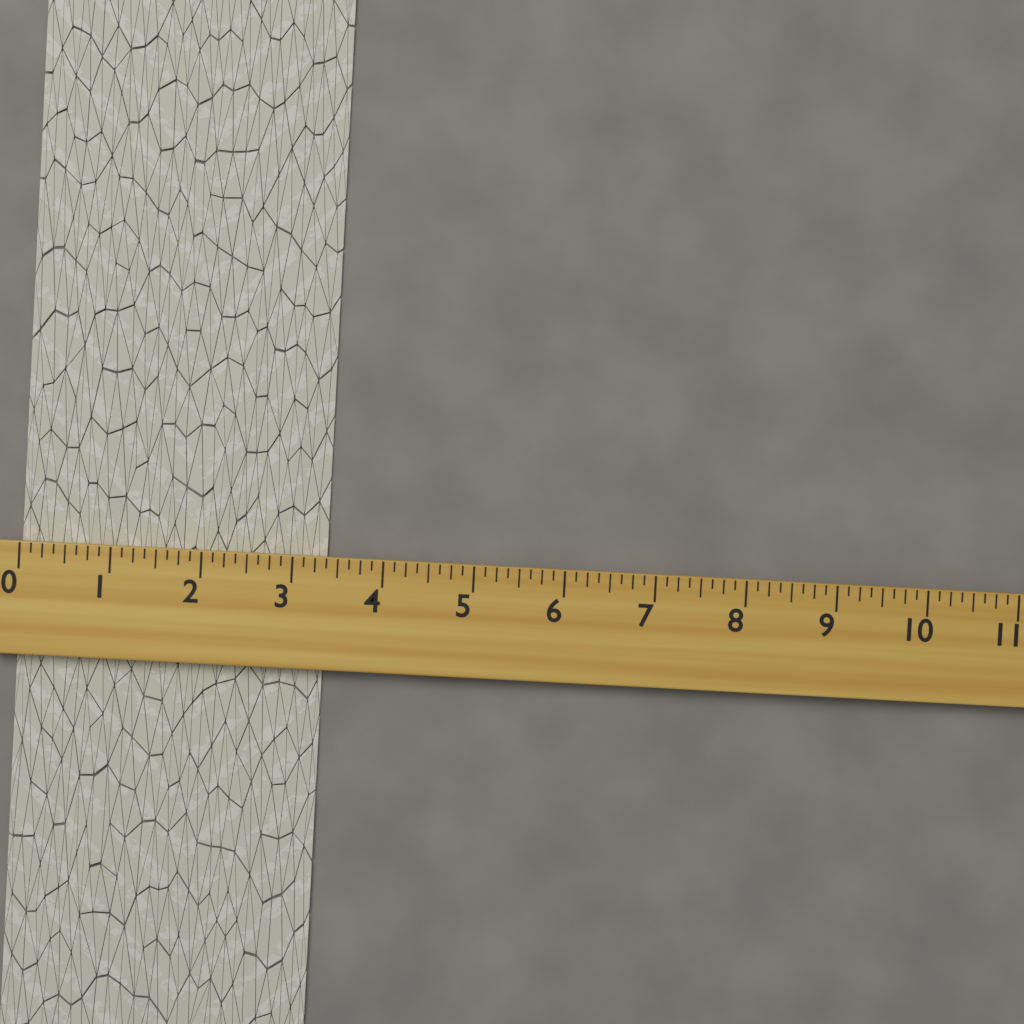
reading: 3.375 (no unit)
